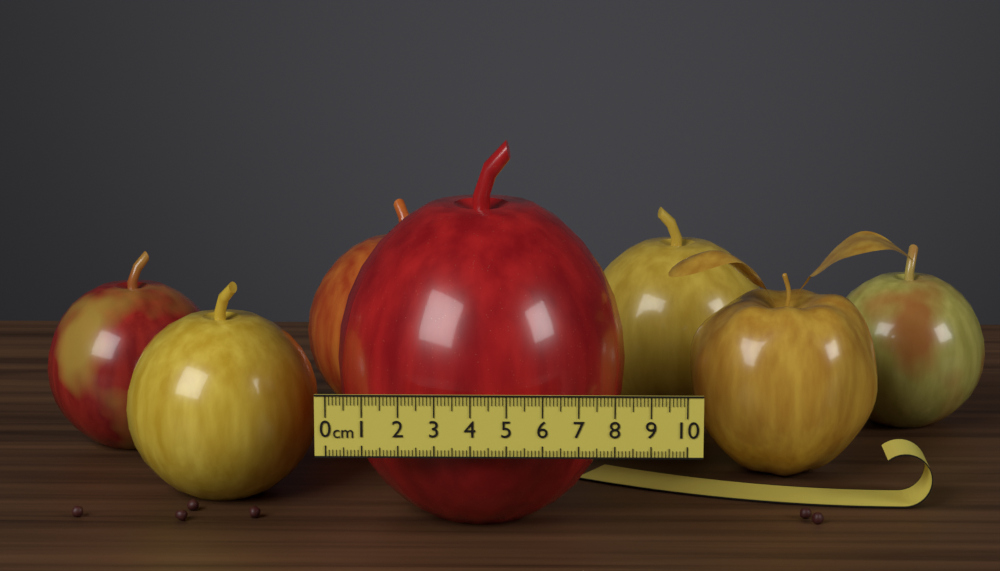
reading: 8.4 cm
